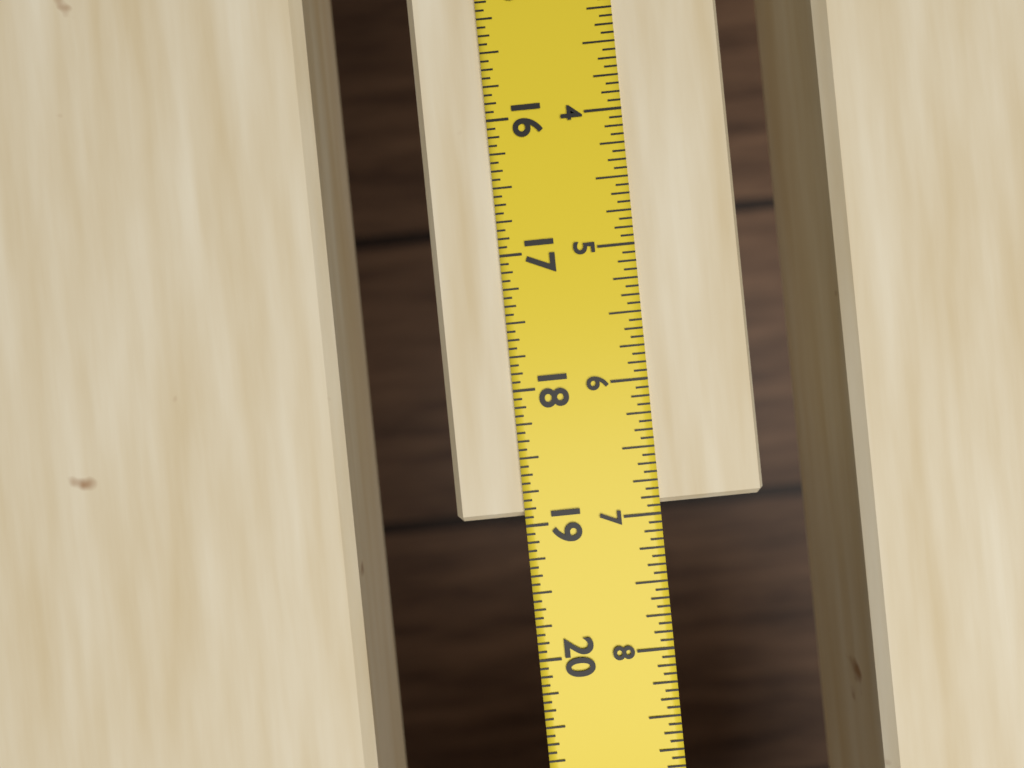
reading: 18.9375 in
